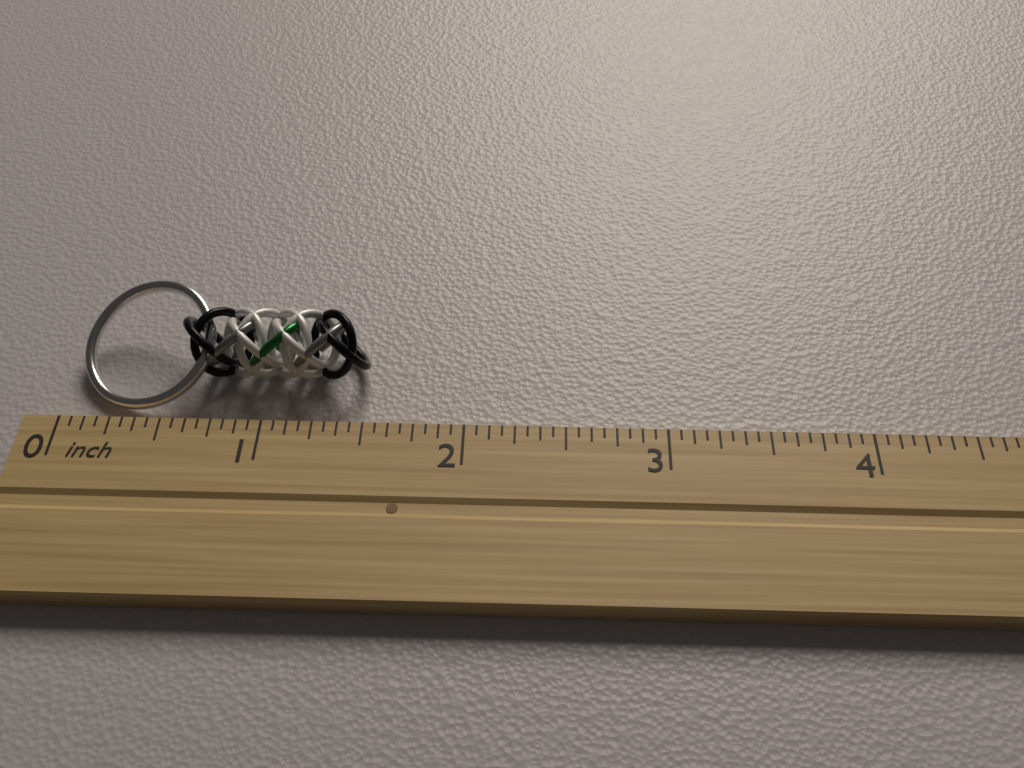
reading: 1.5000 inch
